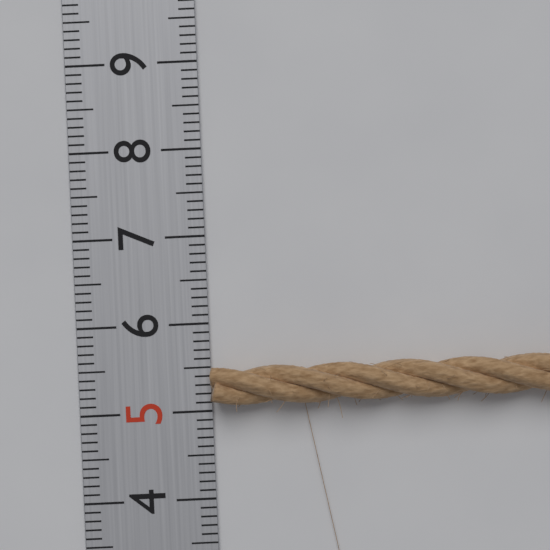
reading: 5.5 (no unit)
